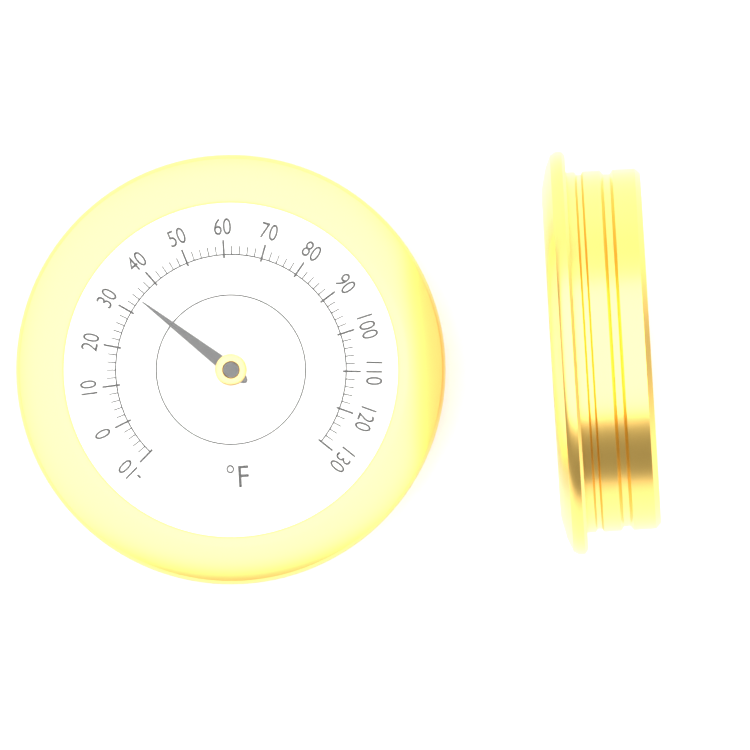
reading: 34 °F
